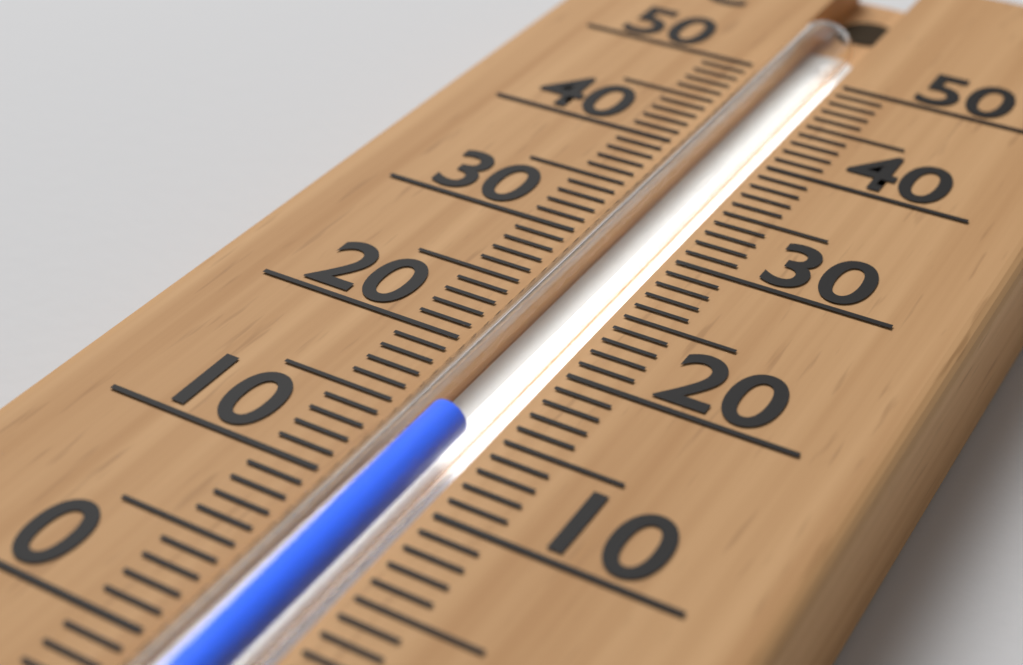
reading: 15 °C
